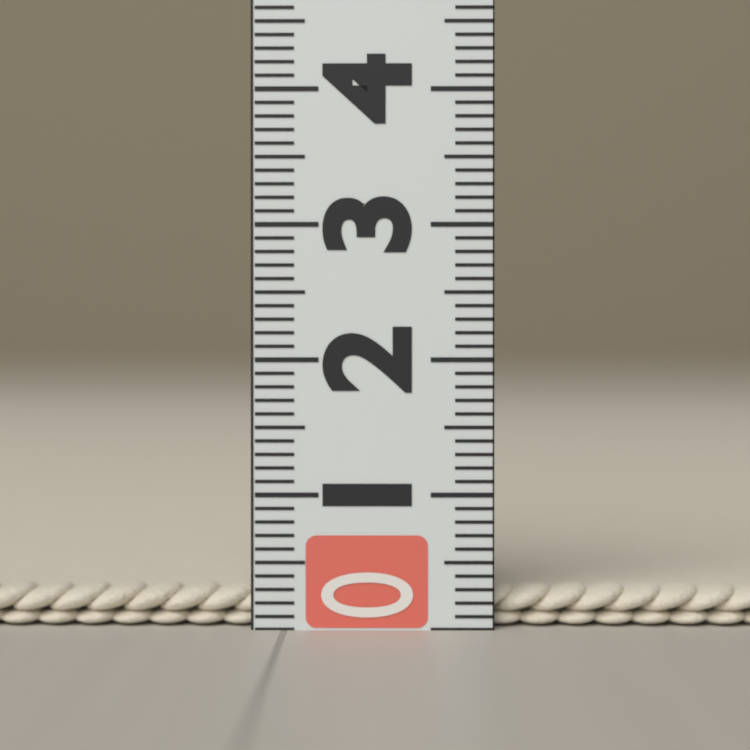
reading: 0.3 (no unit)
